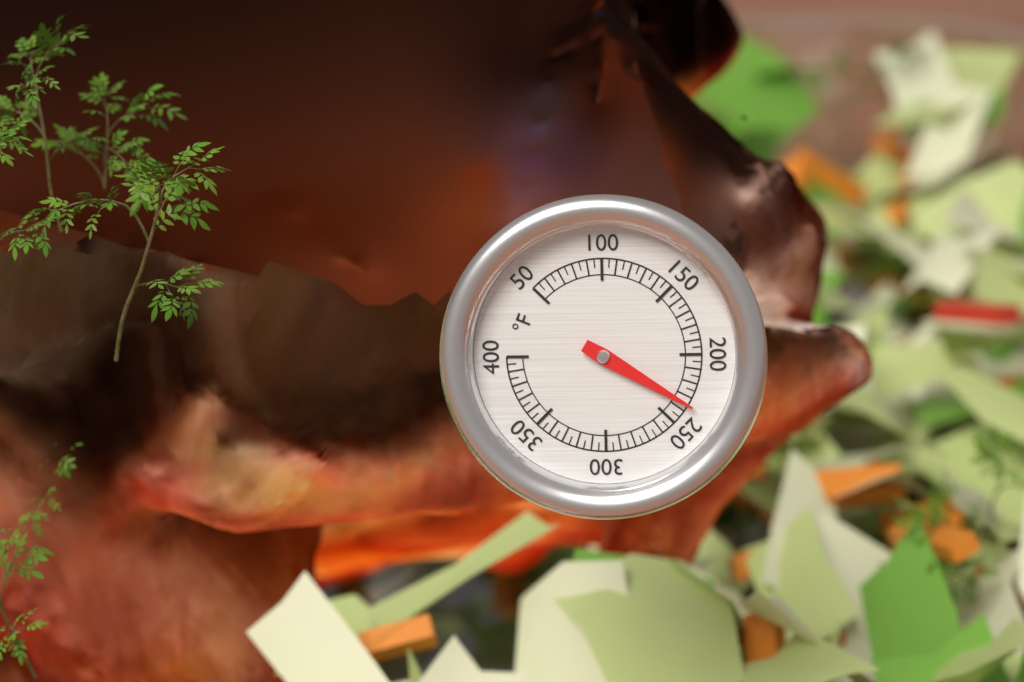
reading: 235 °F
